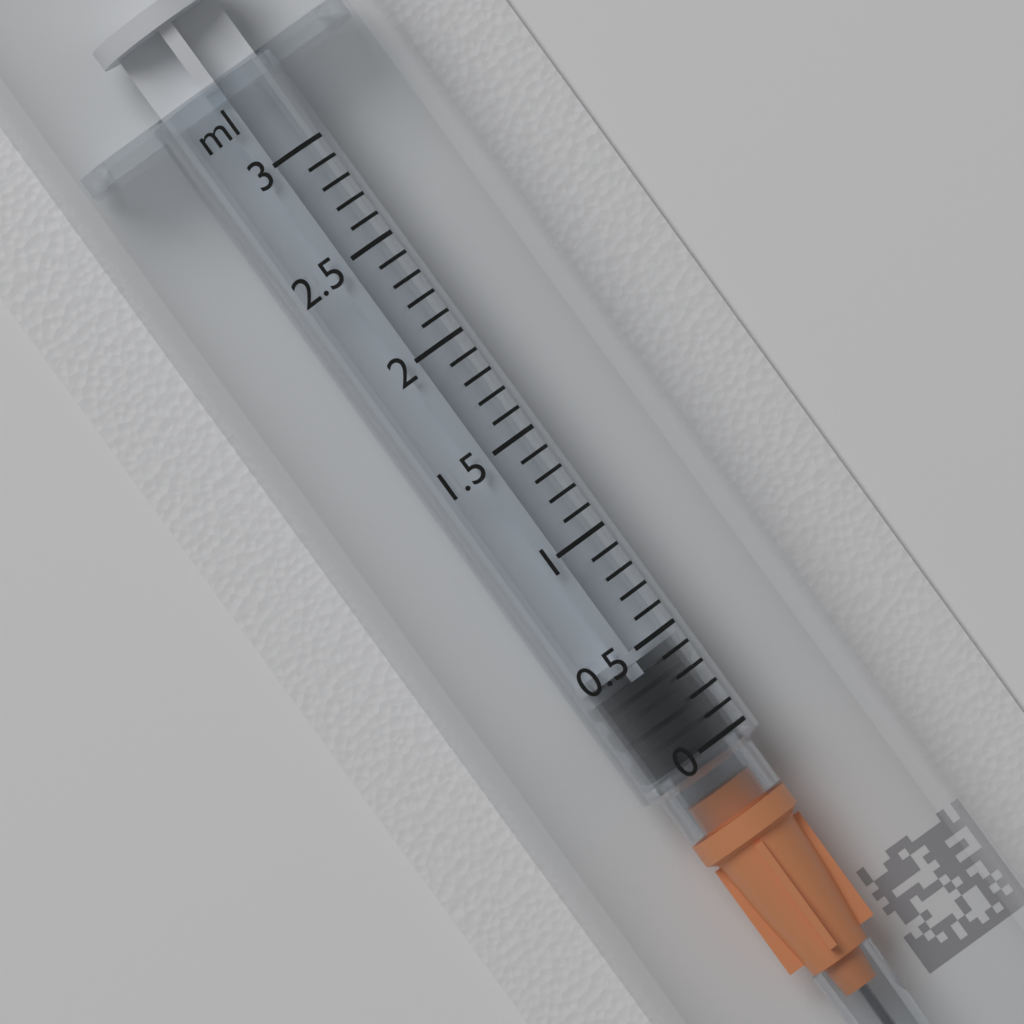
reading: 0.0 ml
